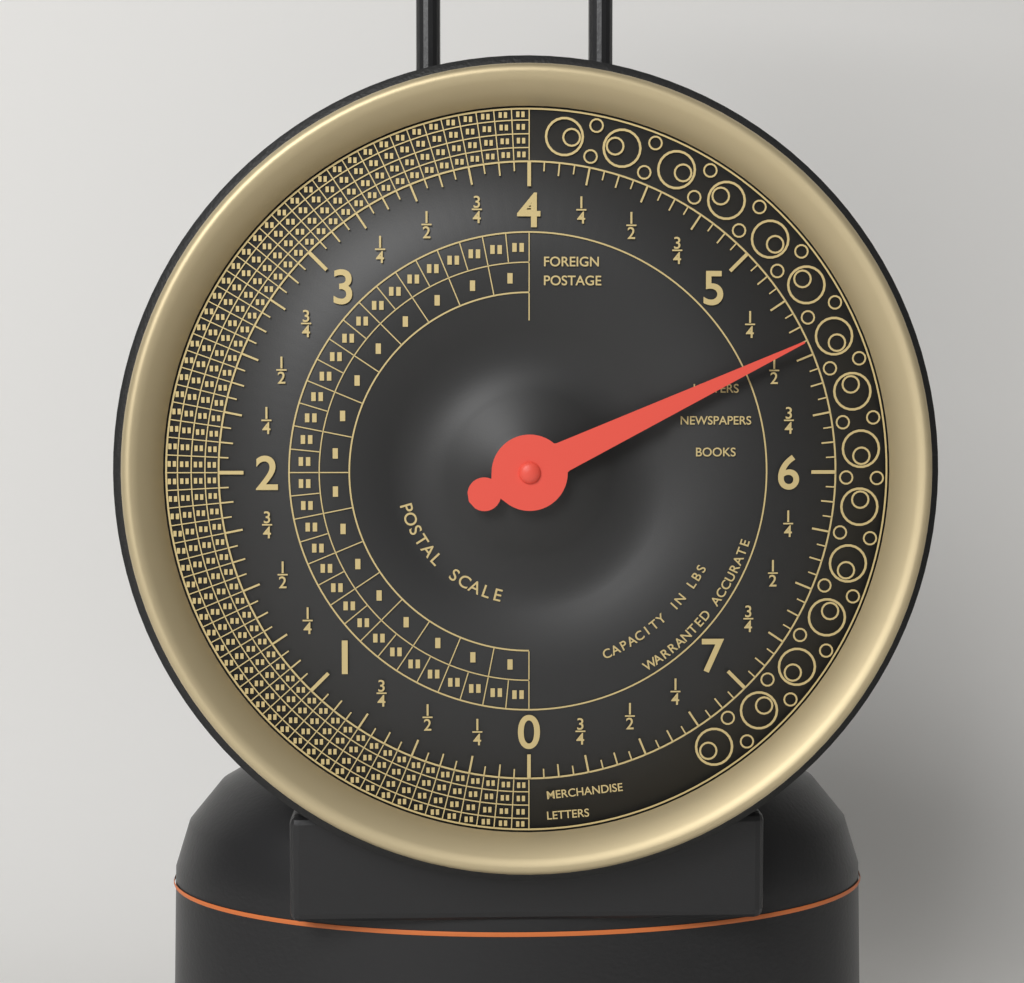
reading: 5.4375 lbs
